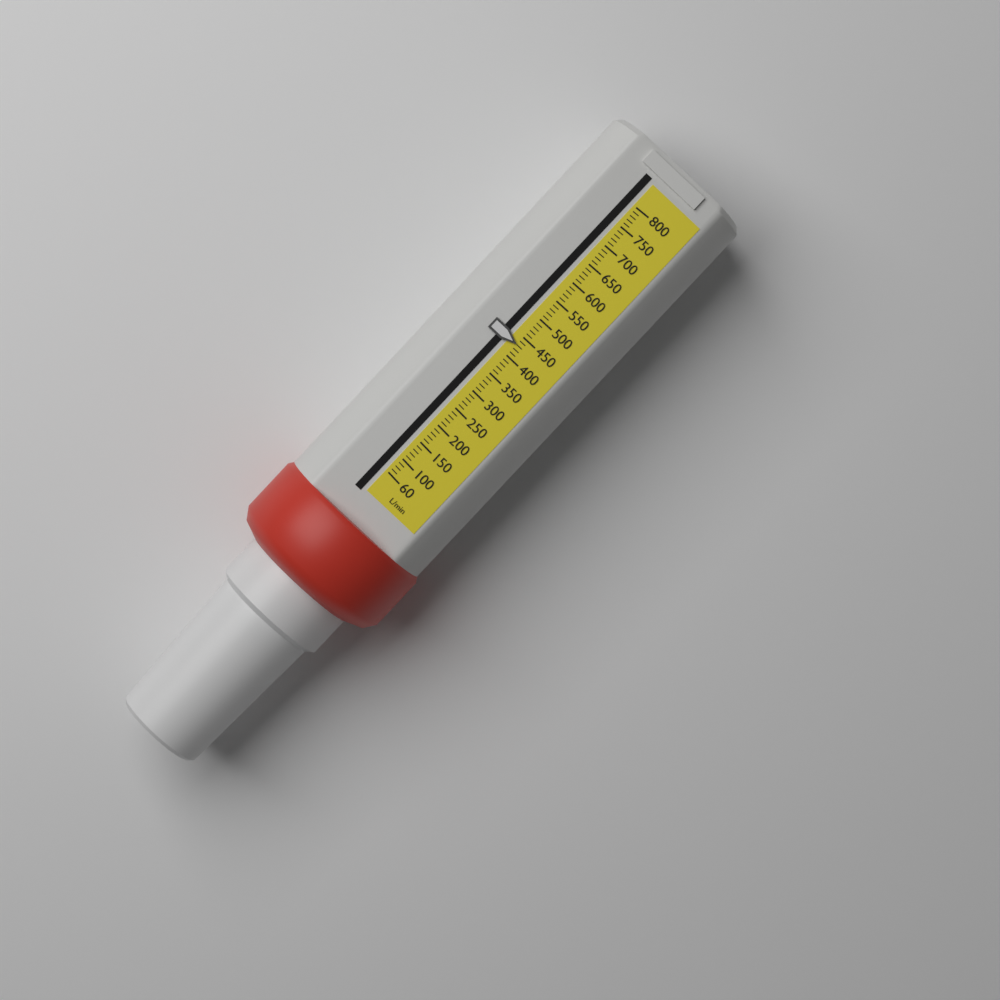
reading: 430 L/min
